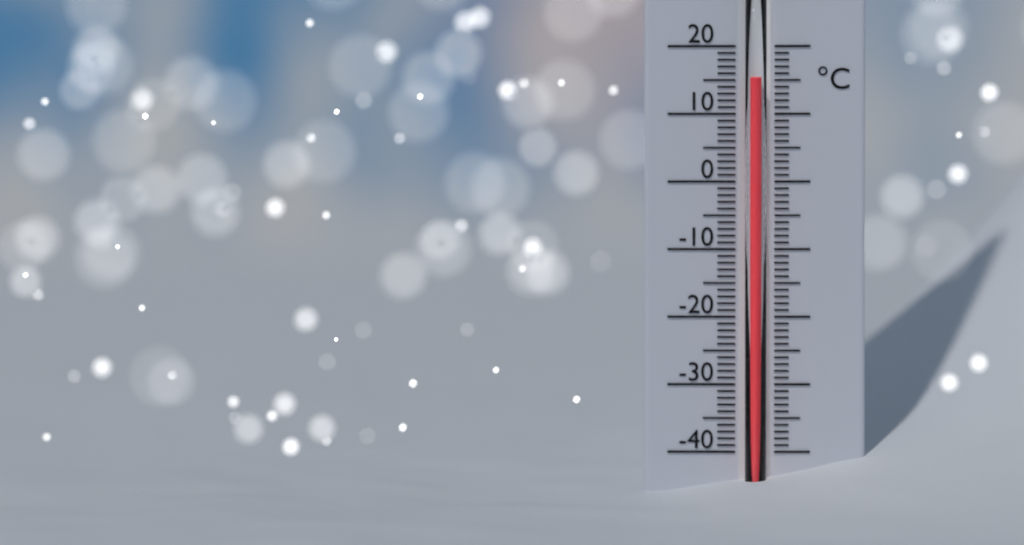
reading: 15 °C
